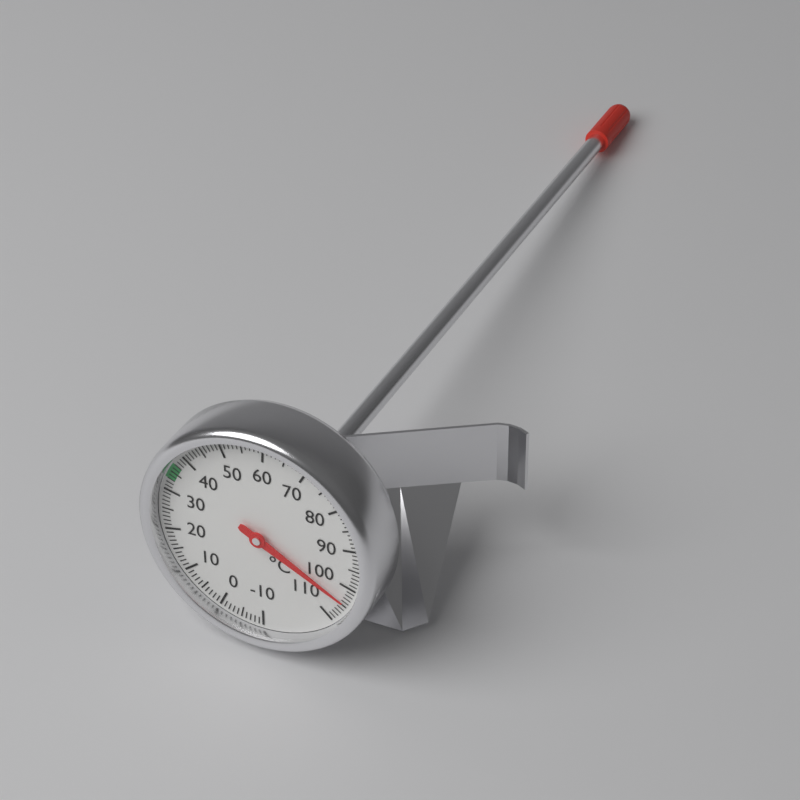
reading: 104 °C
